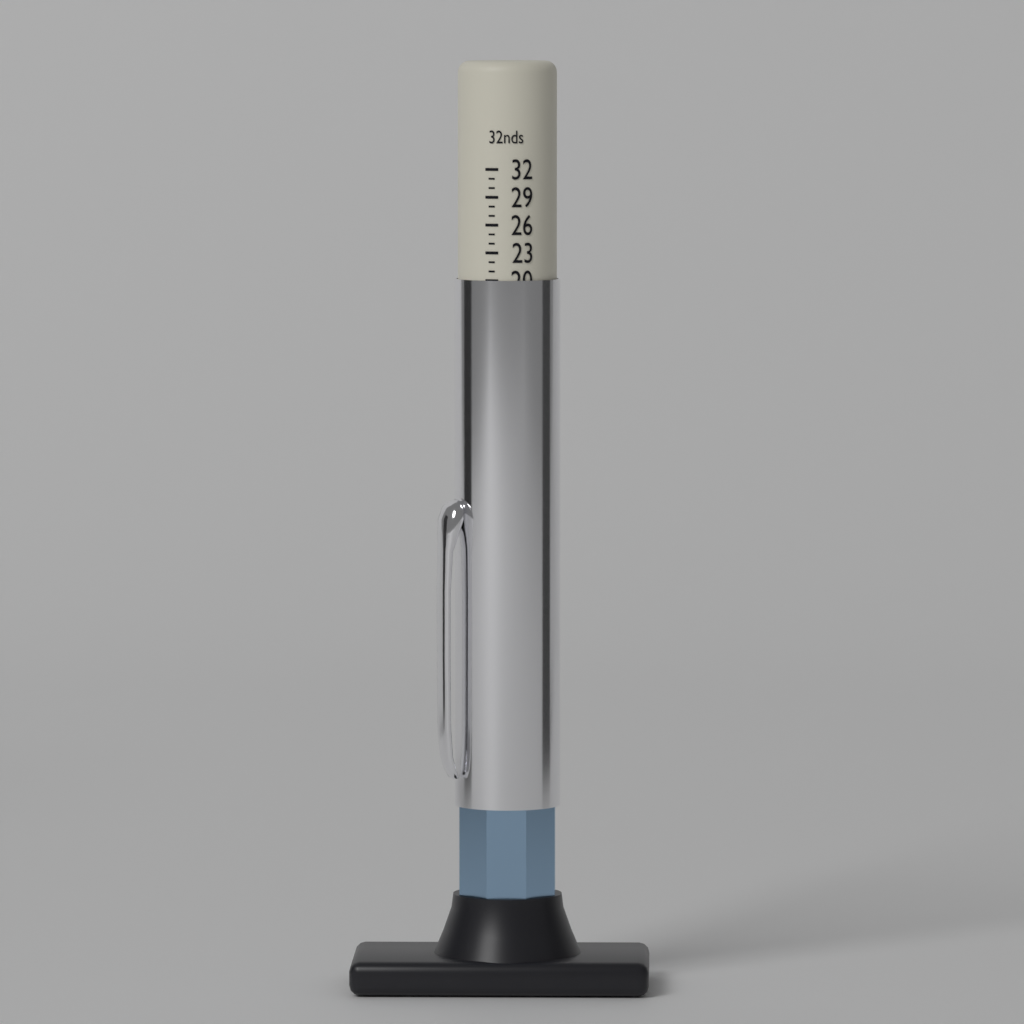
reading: 20 32nds
